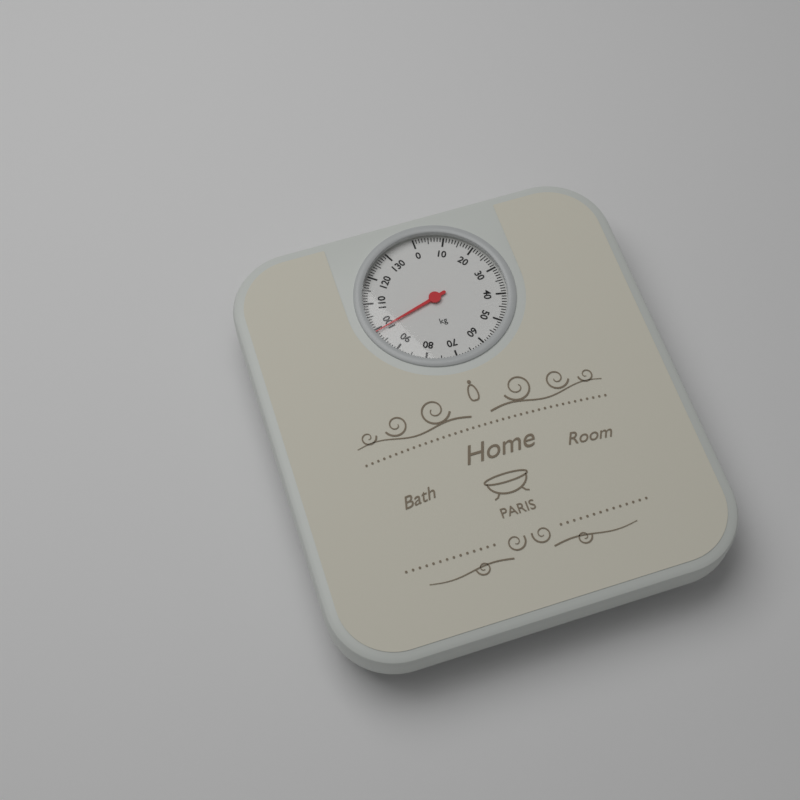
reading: 99 kg
